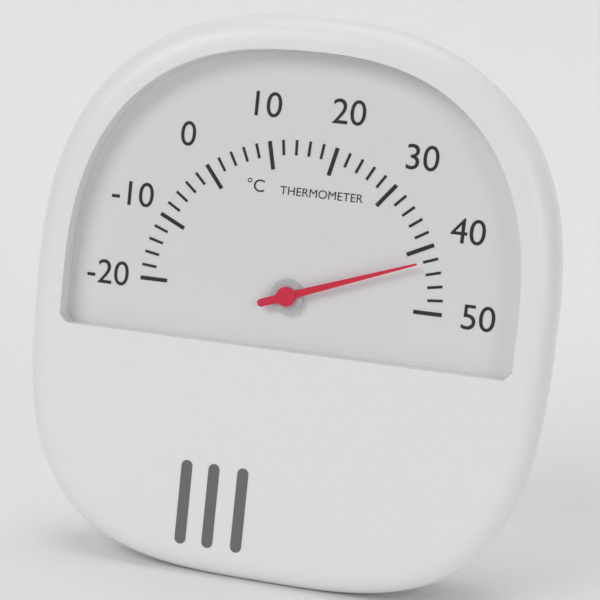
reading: 42 °C
